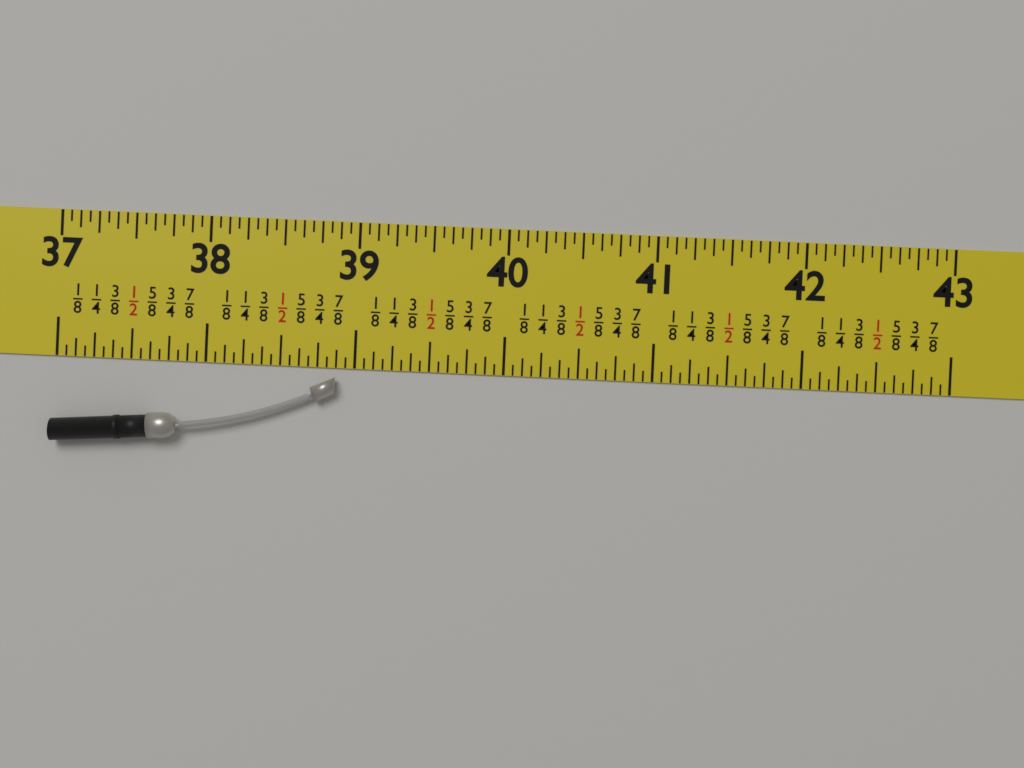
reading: 38.8750 in
